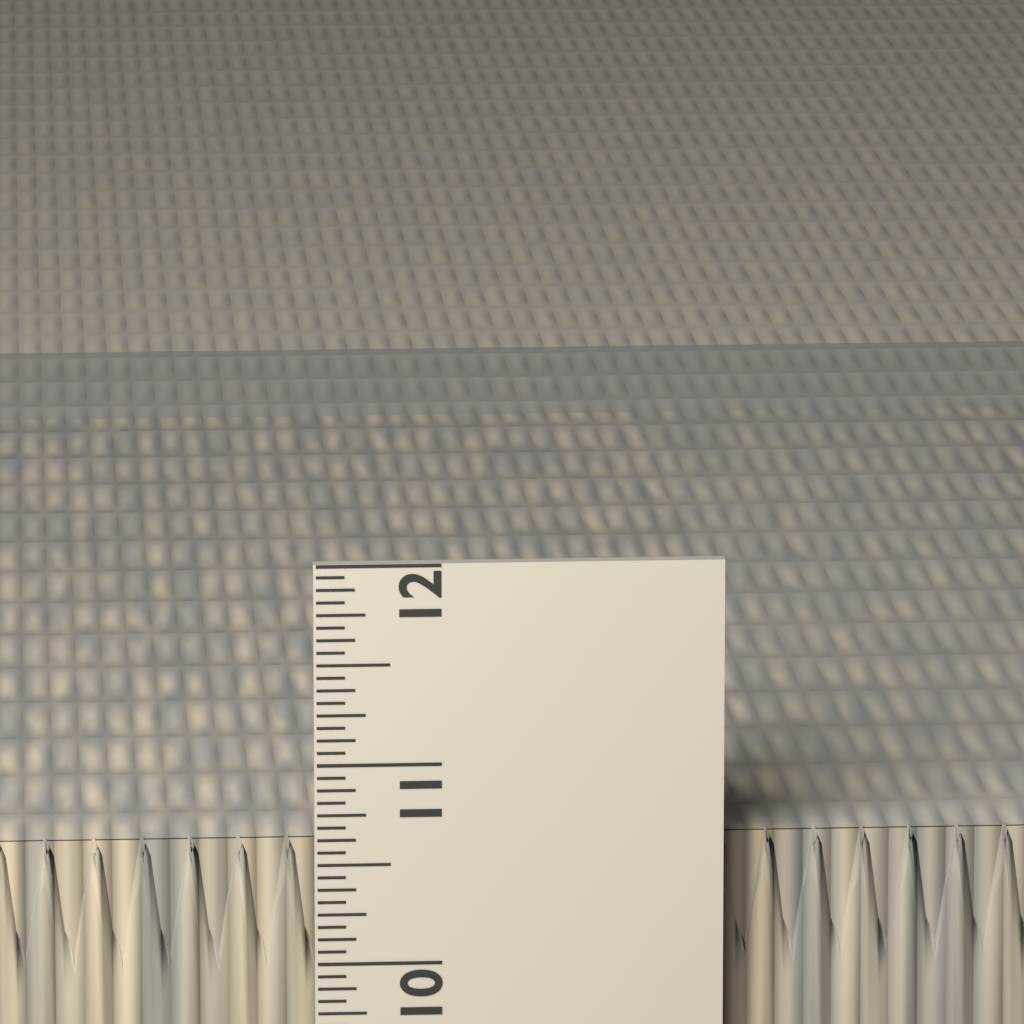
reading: 10.6250 in
